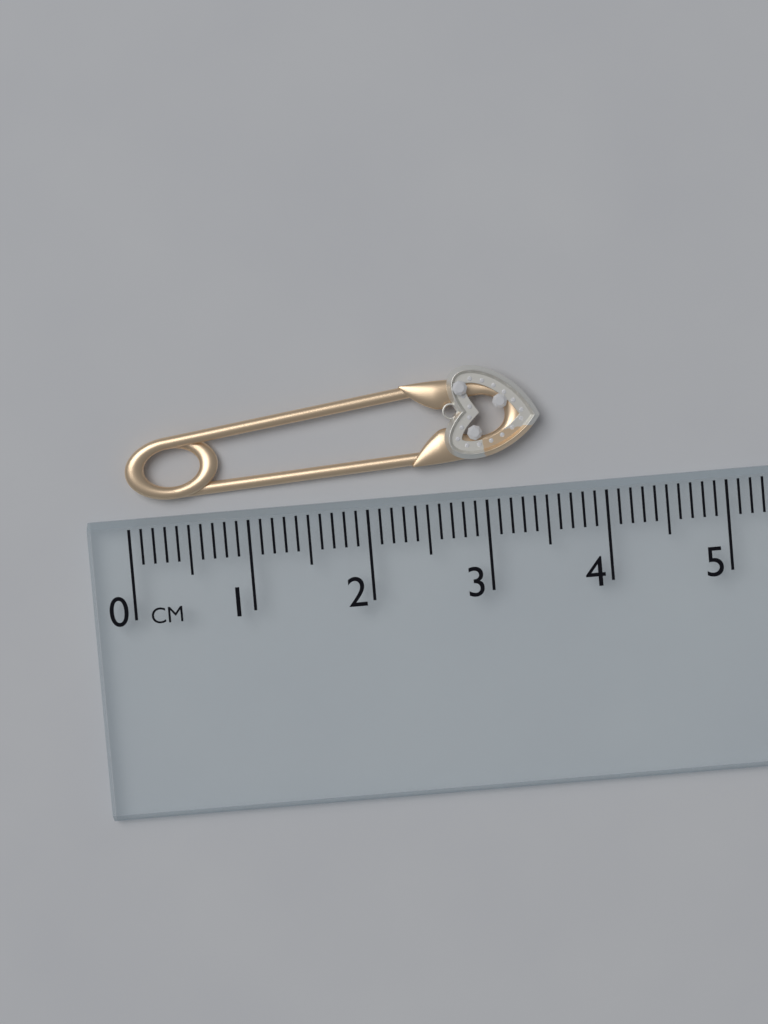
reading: 3.5 cm
